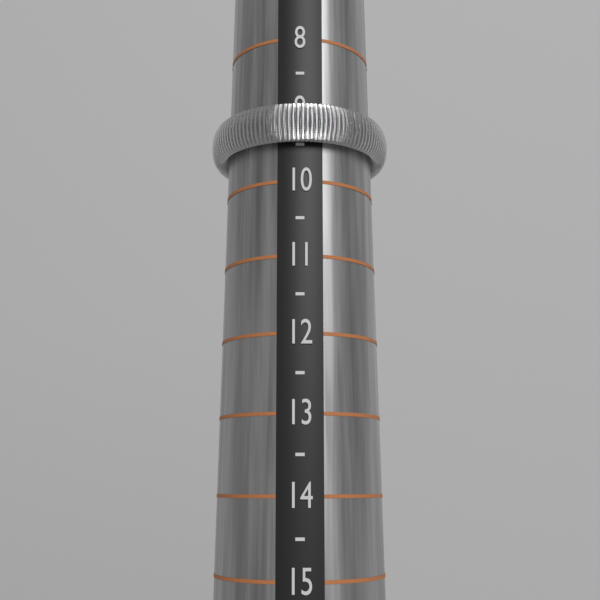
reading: 9.5 (no unit)
